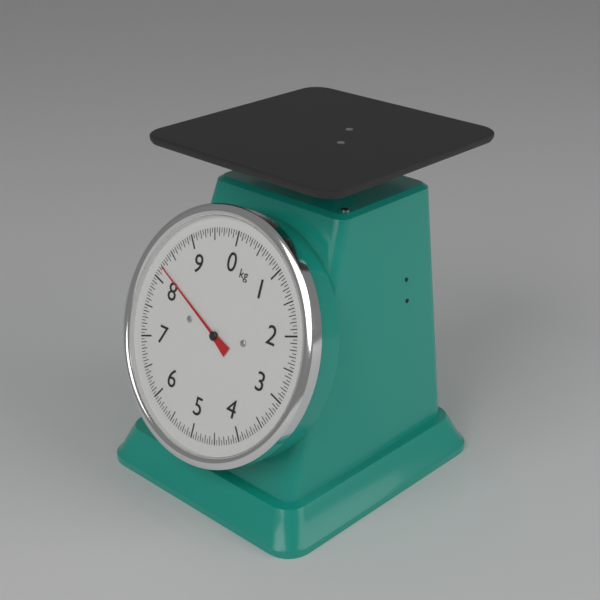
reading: 8.20 kg
